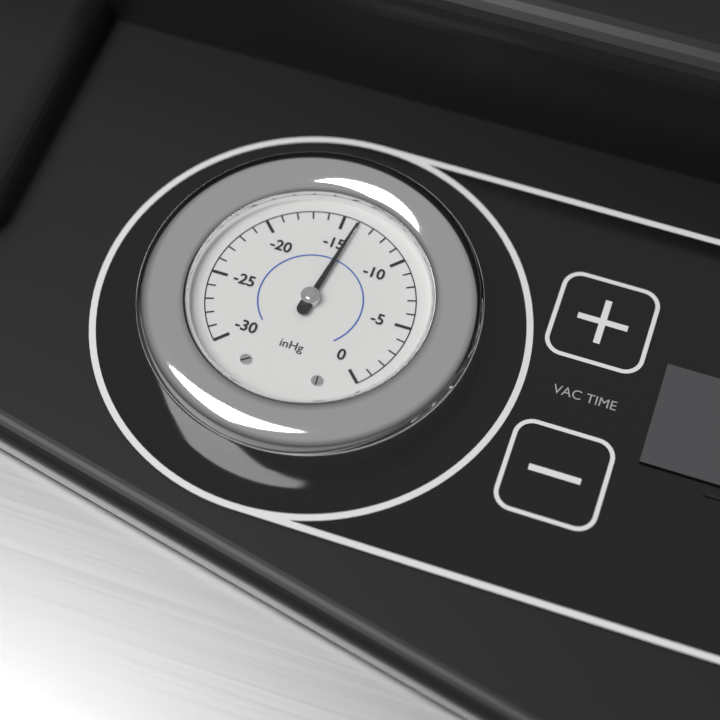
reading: -14 inHg
